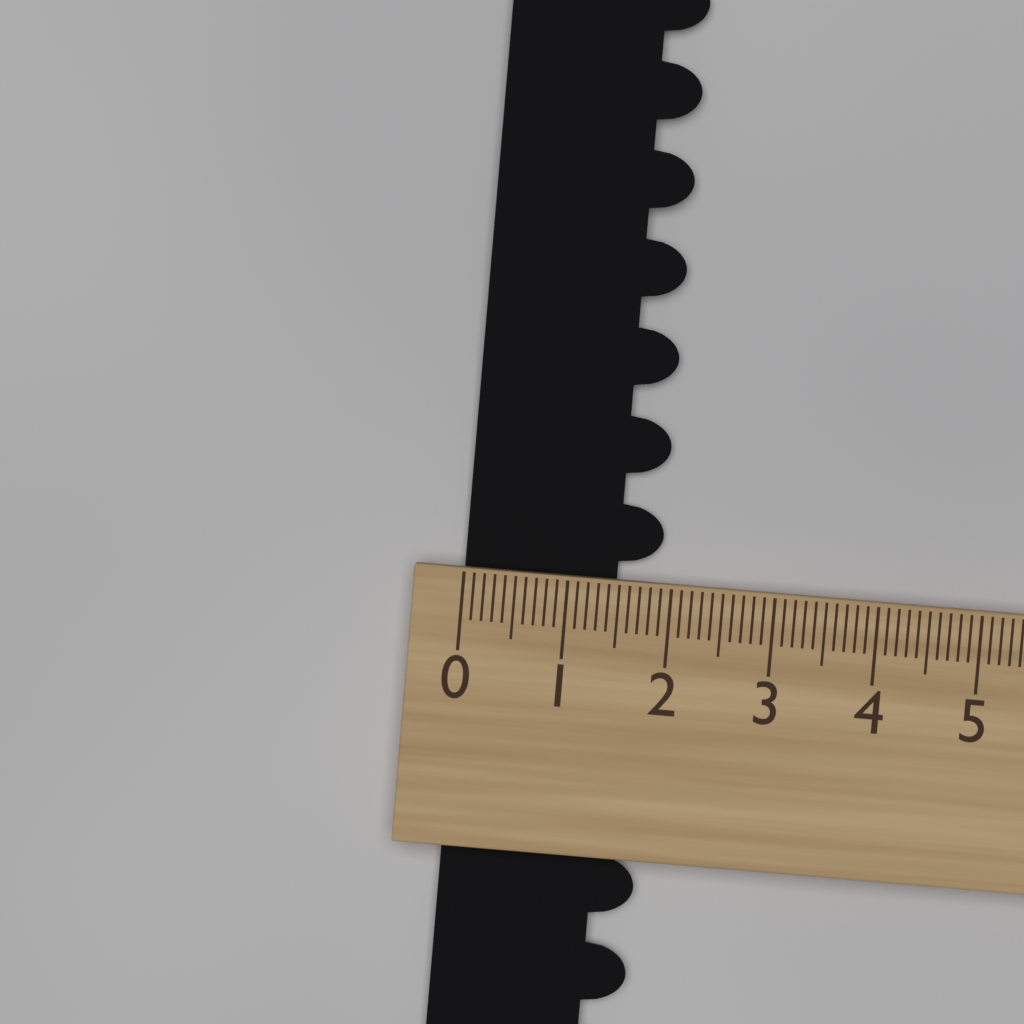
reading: 1.9 (no unit)
